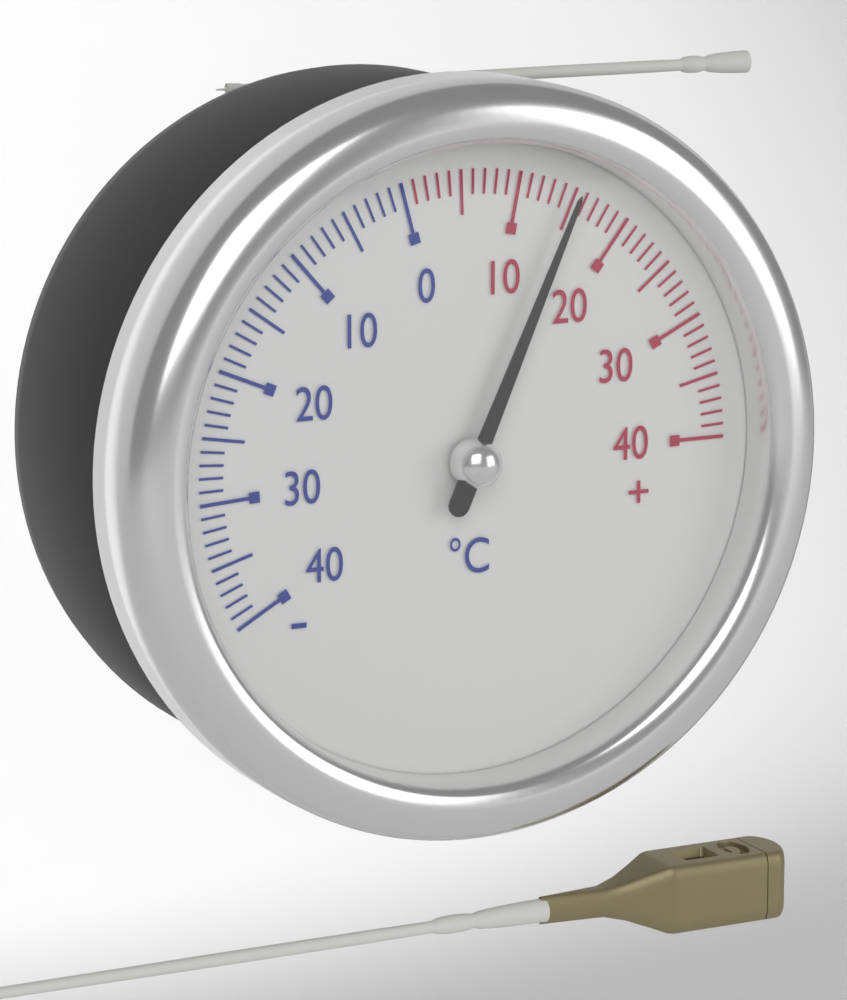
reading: 15 °C
